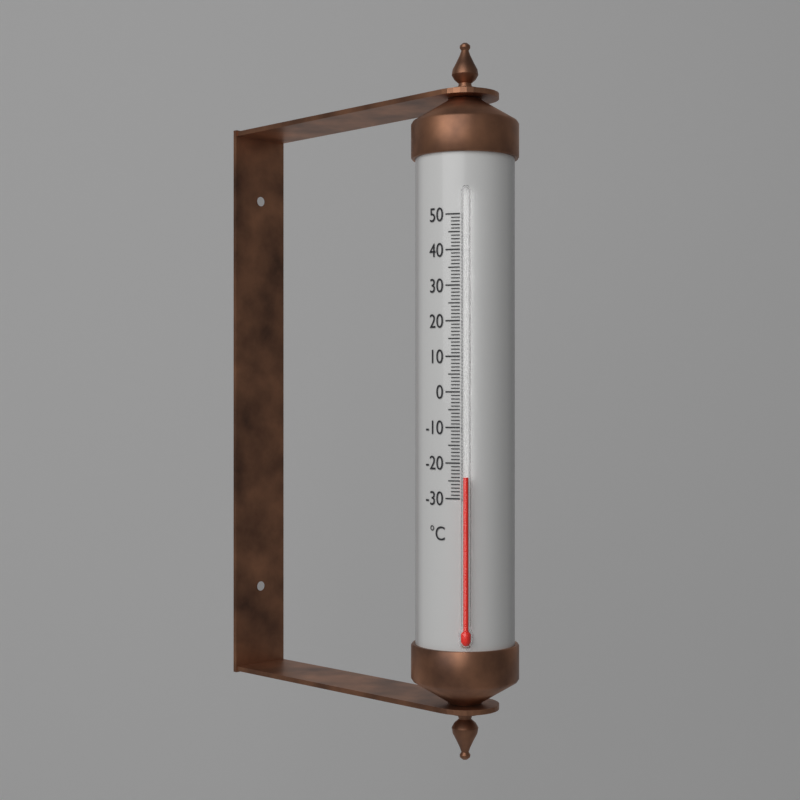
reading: -24 °C
